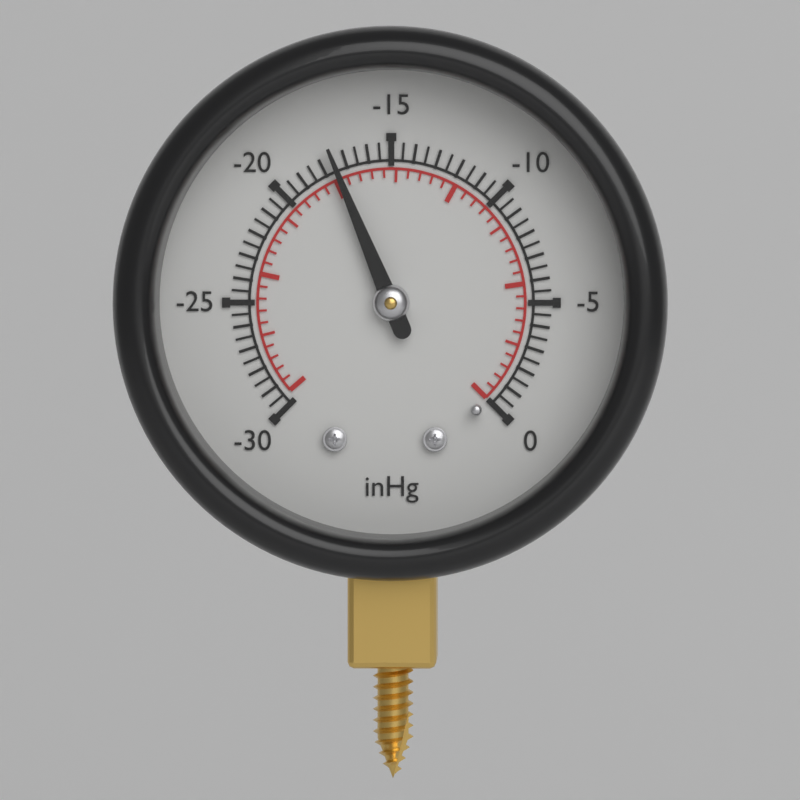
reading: -17.5 inHg
